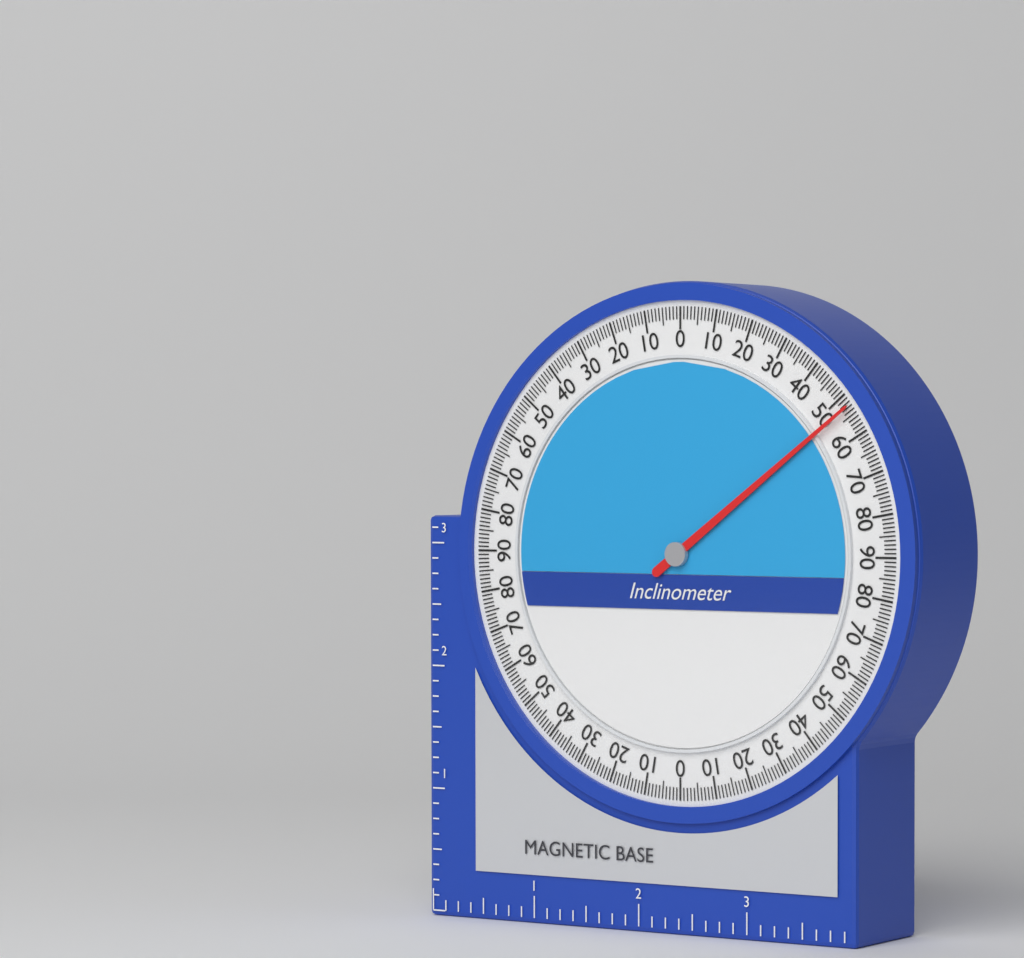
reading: 53 (no unit)
